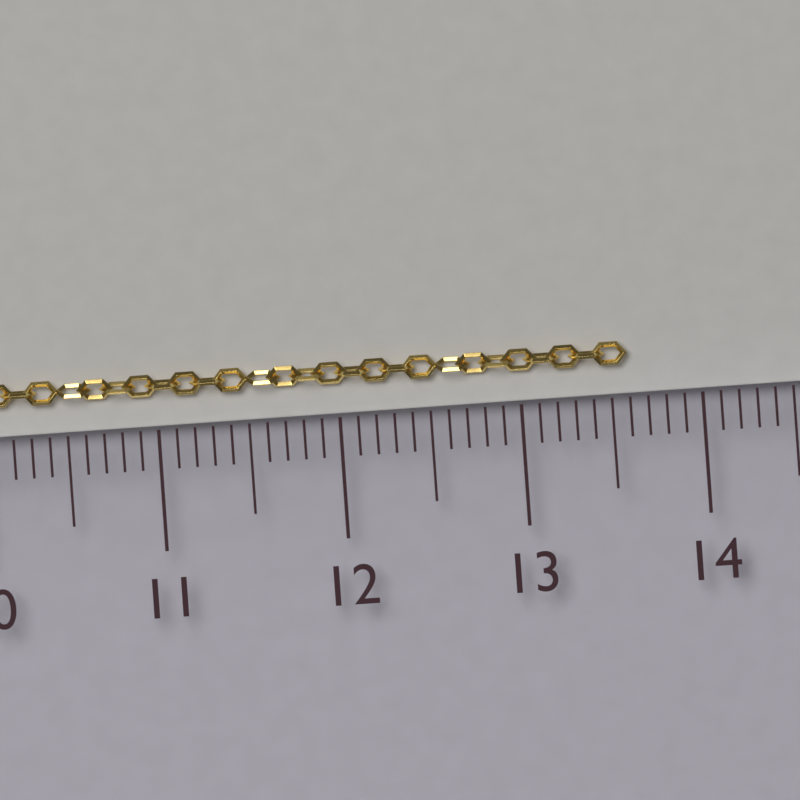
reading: 13.6 cm
